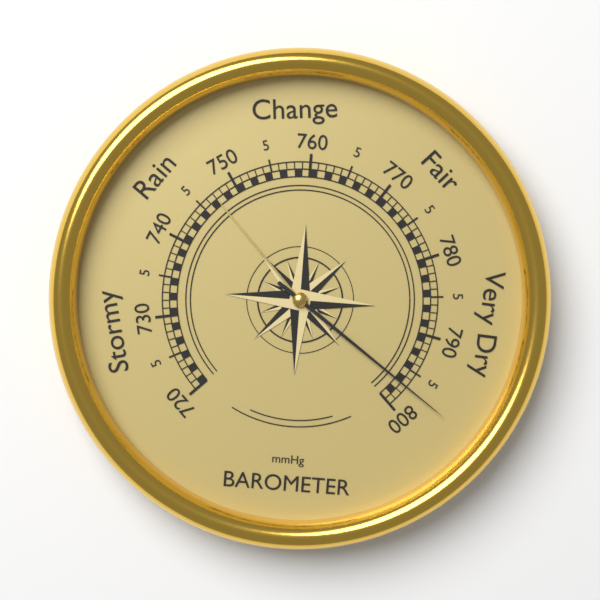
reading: 797 mmHg
